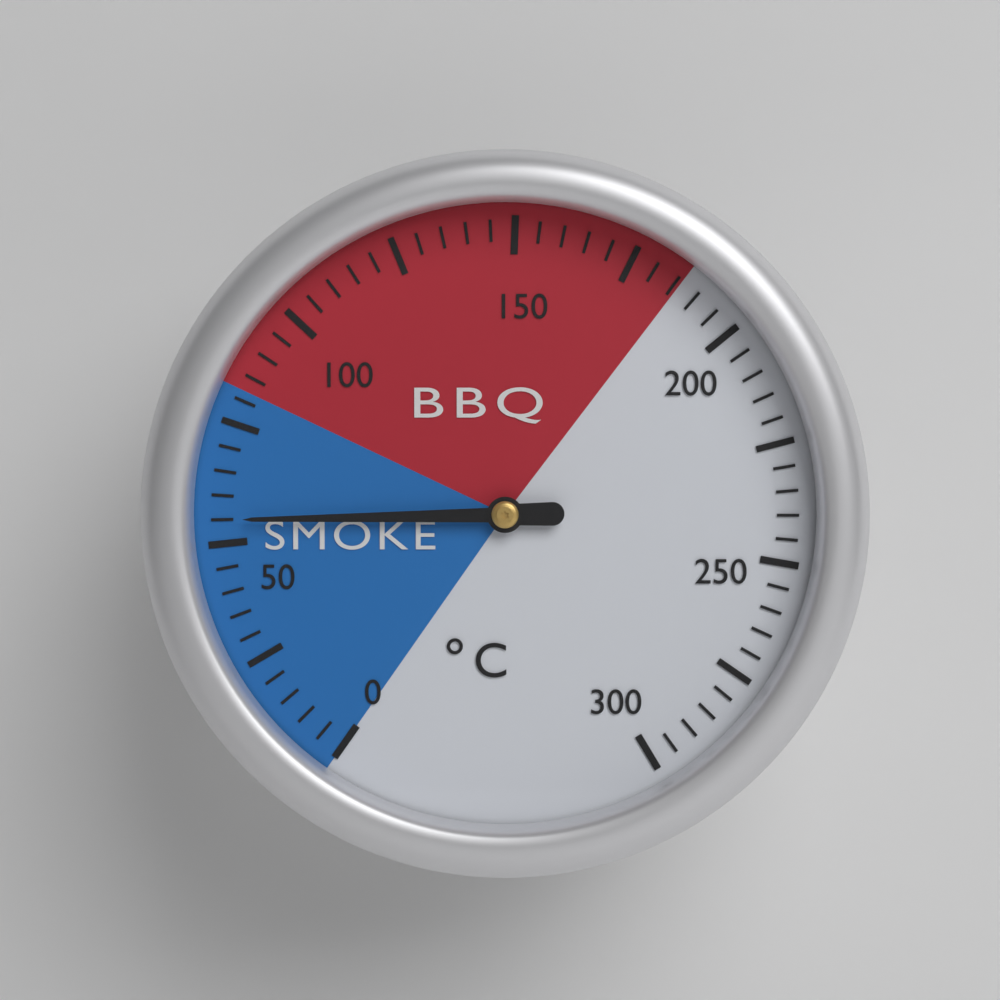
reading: 55 °C
